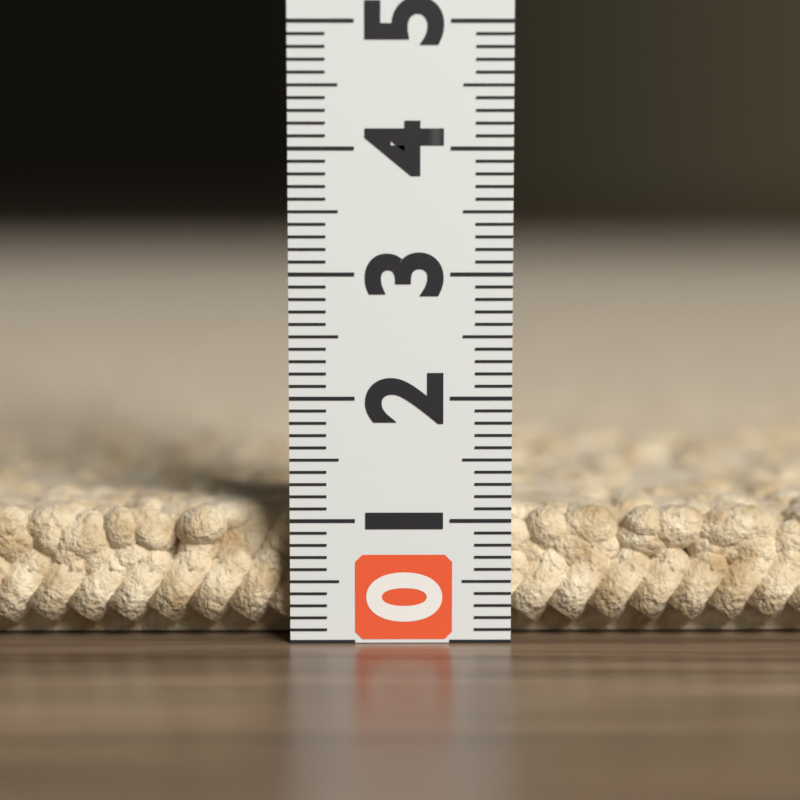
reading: 1.1 (no unit)
